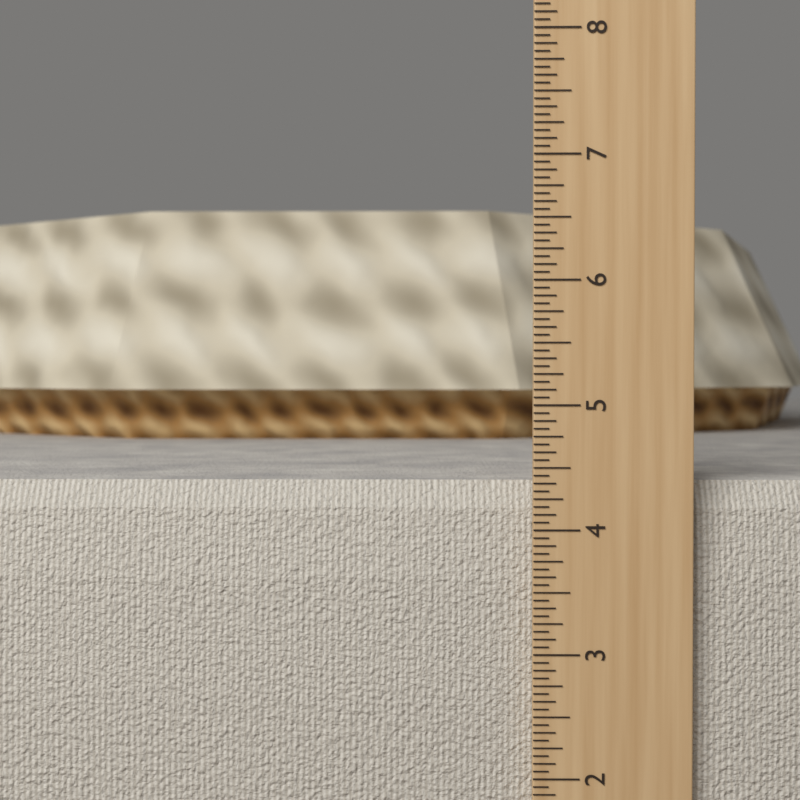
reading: 4.3750 in
